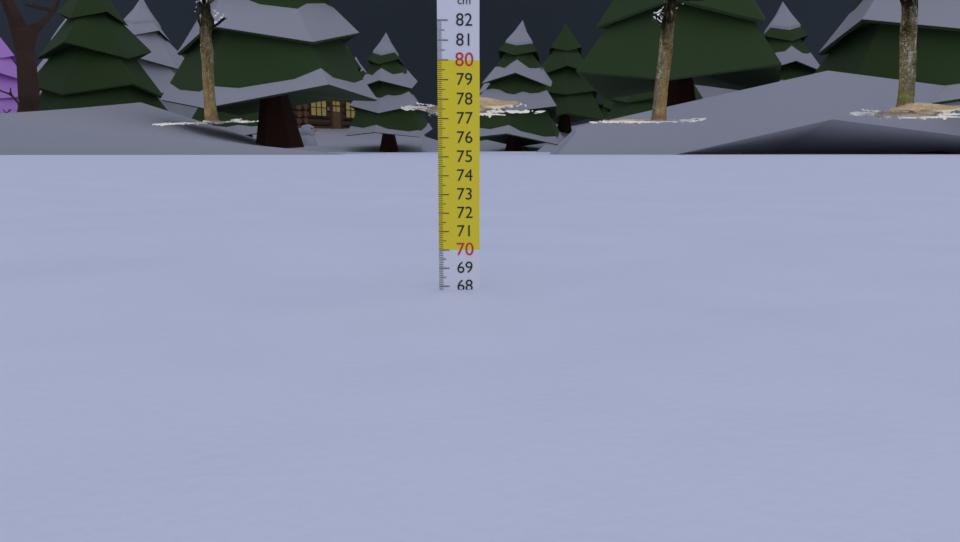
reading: 67.8 cm
